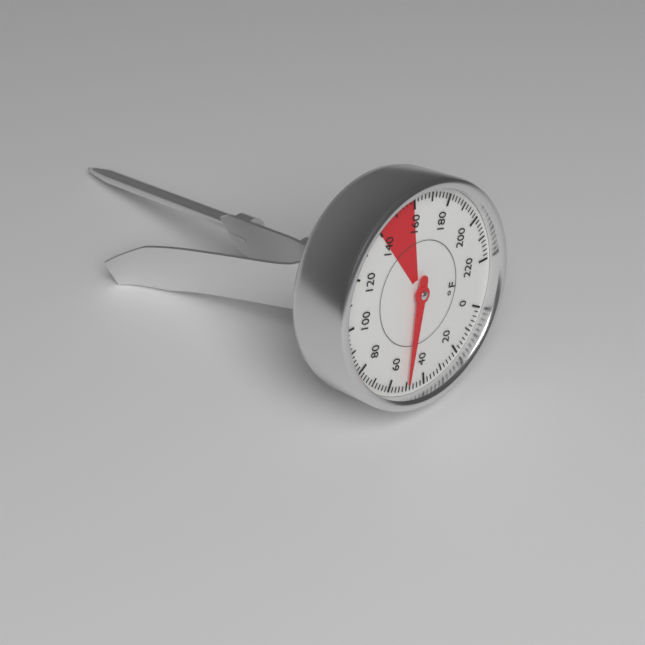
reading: 50 °F
